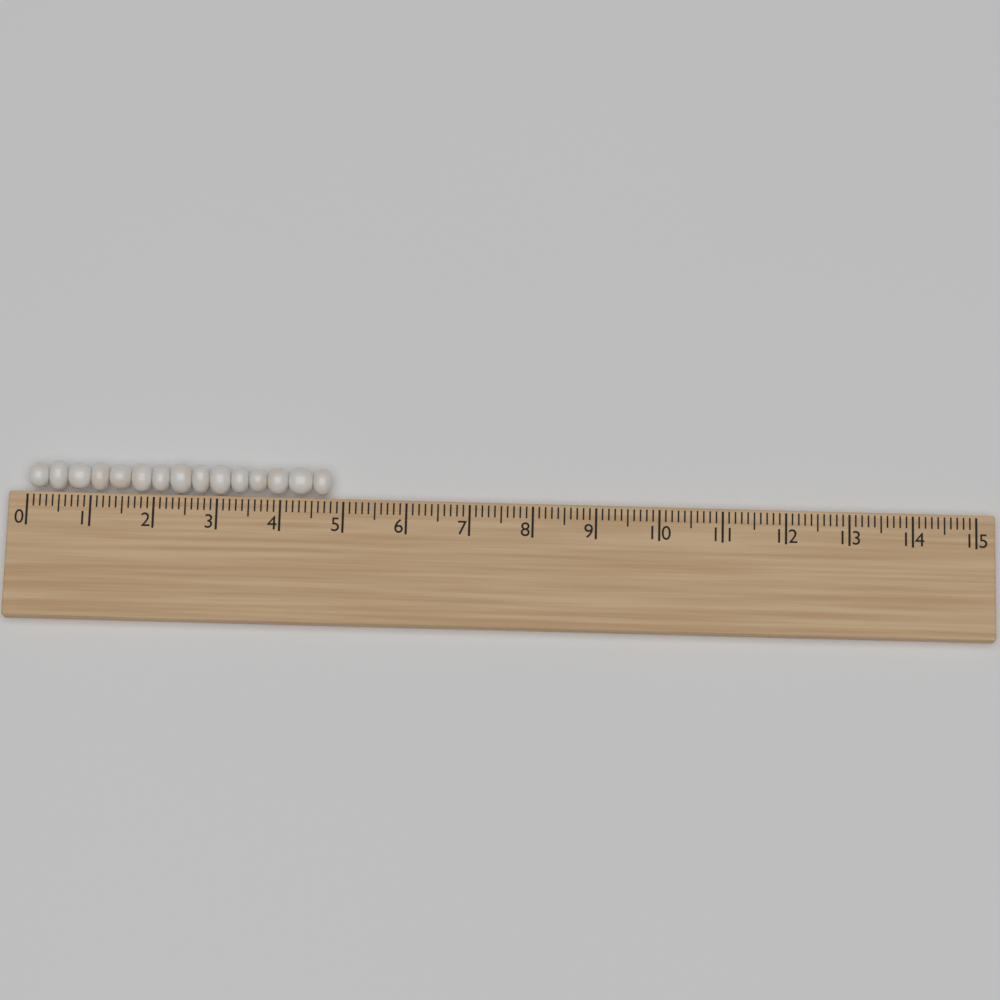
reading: 4.8 (no unit)
